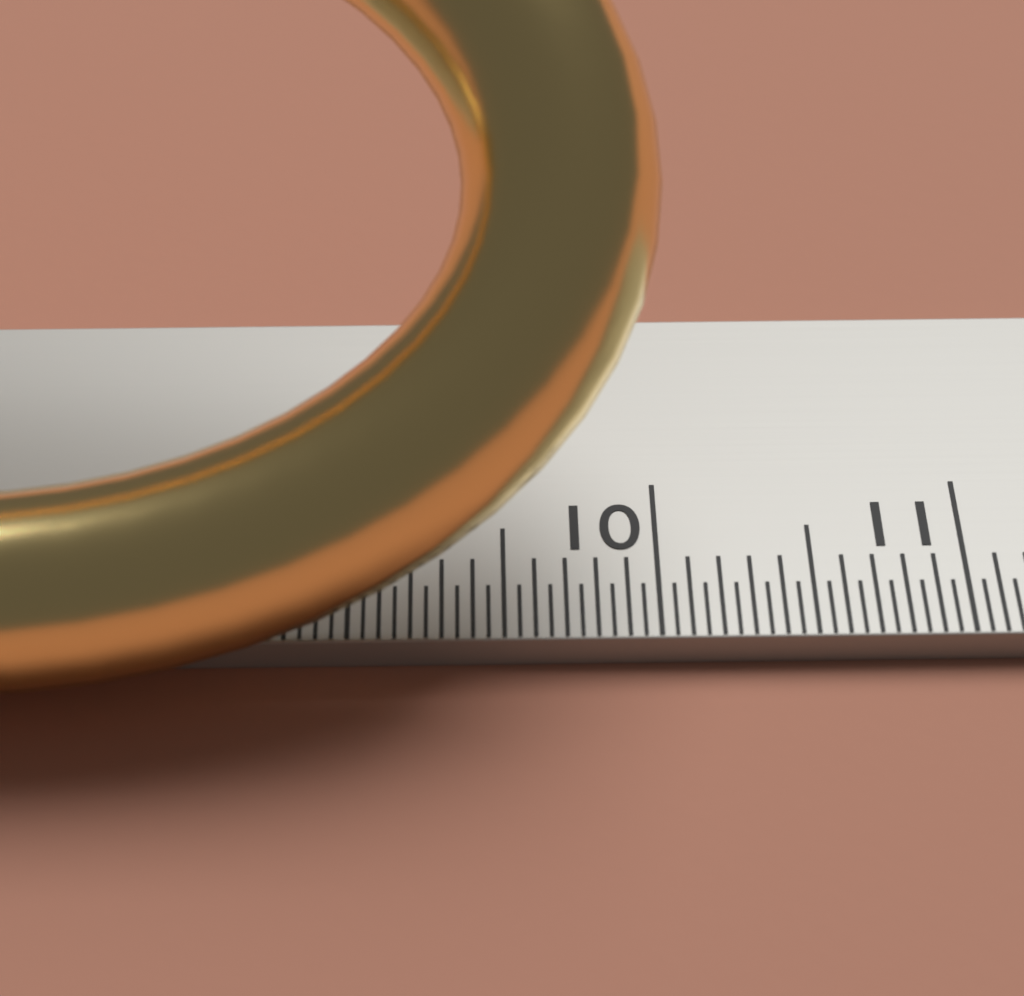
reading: 10.00 cm
